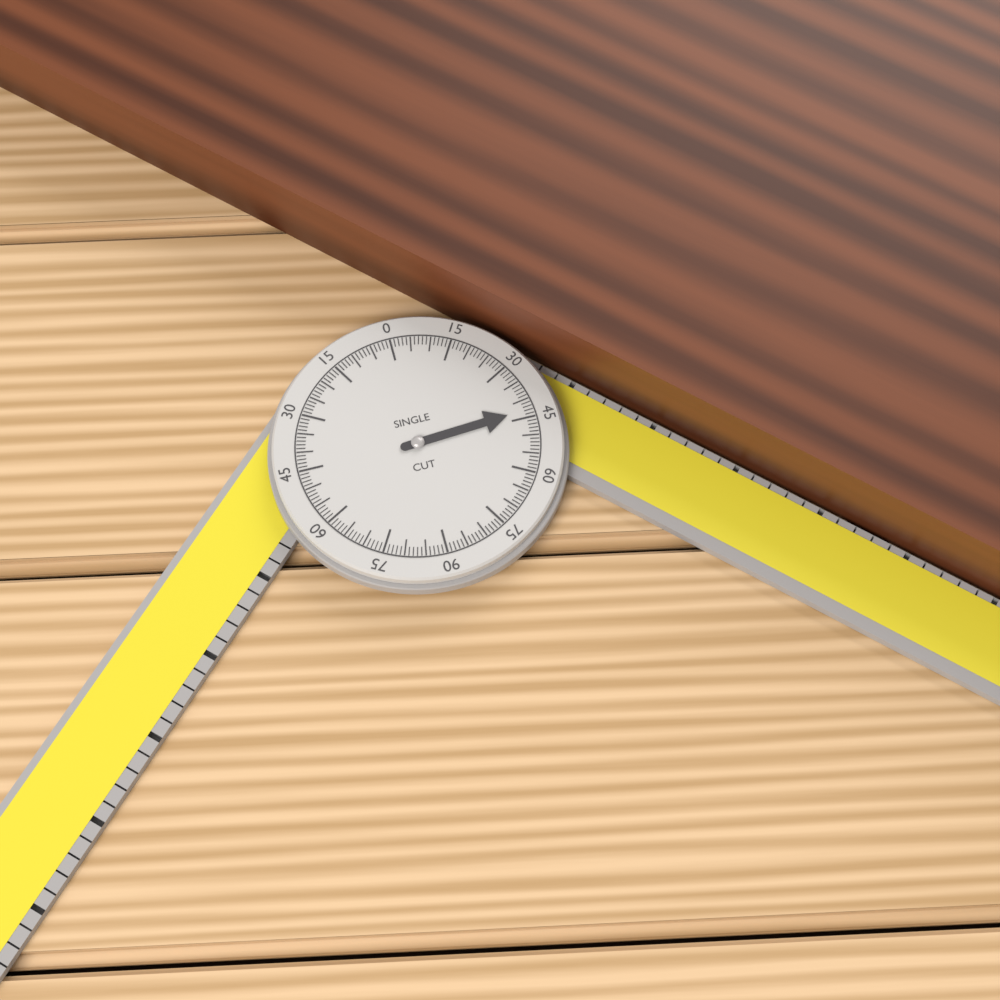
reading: 43 °
